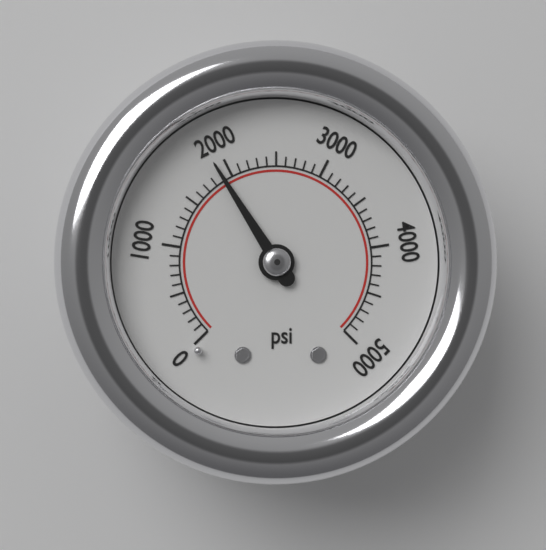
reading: 1900 psi
